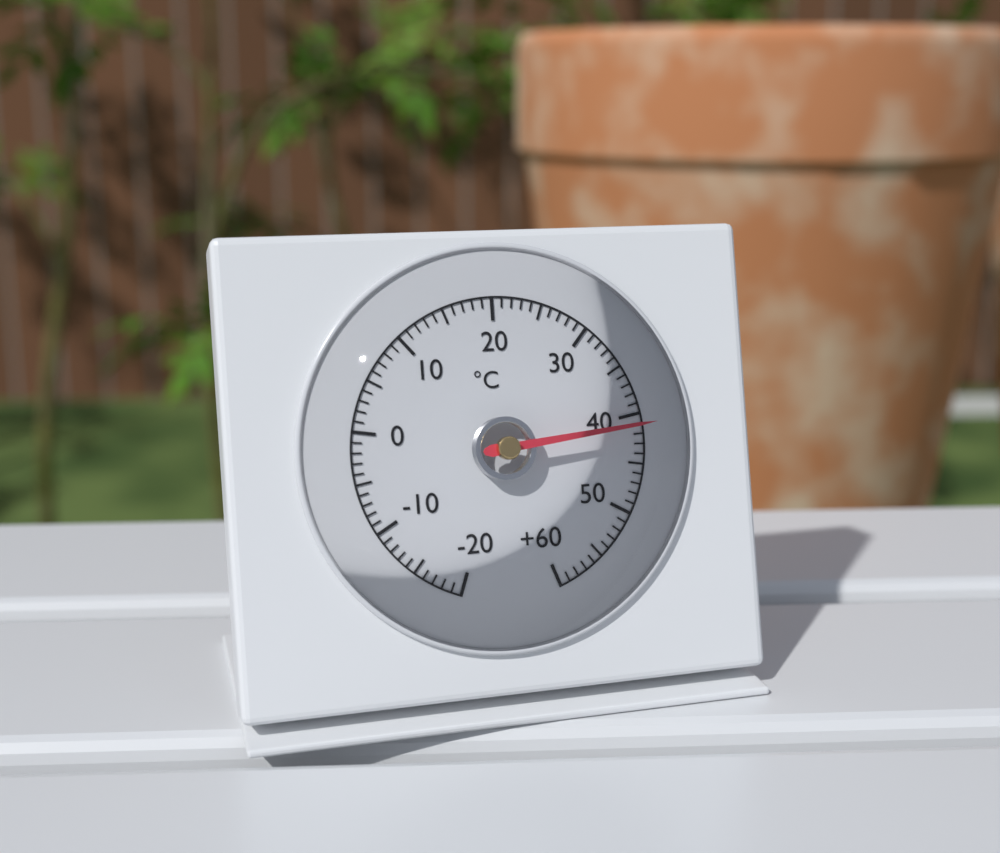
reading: 41 °C
